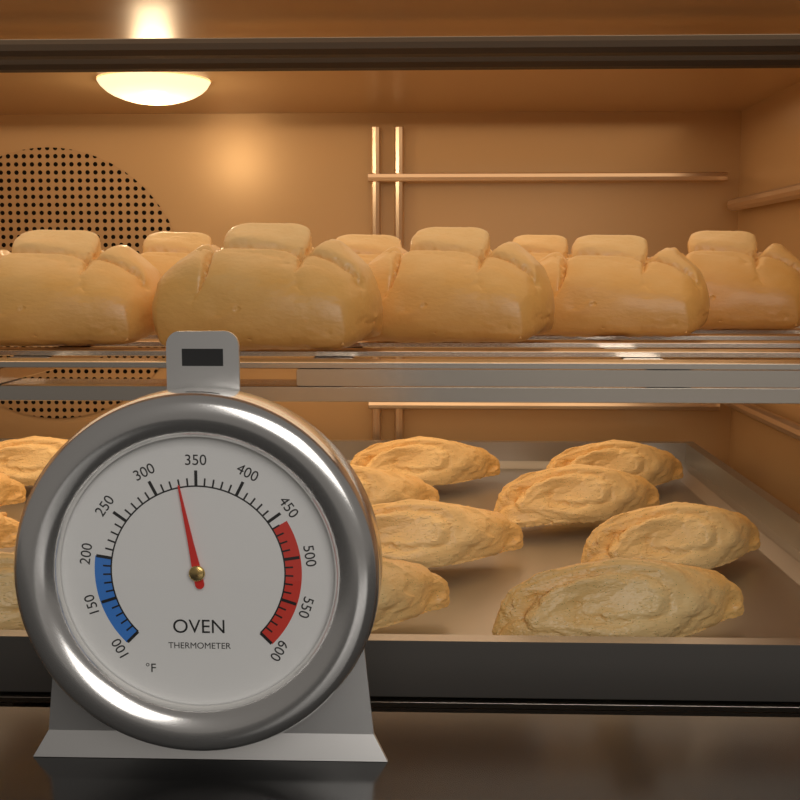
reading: 330 °F
